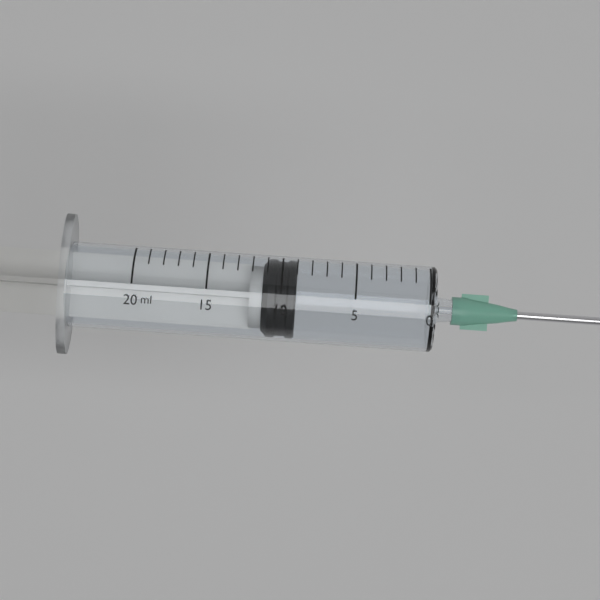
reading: 9 ml
